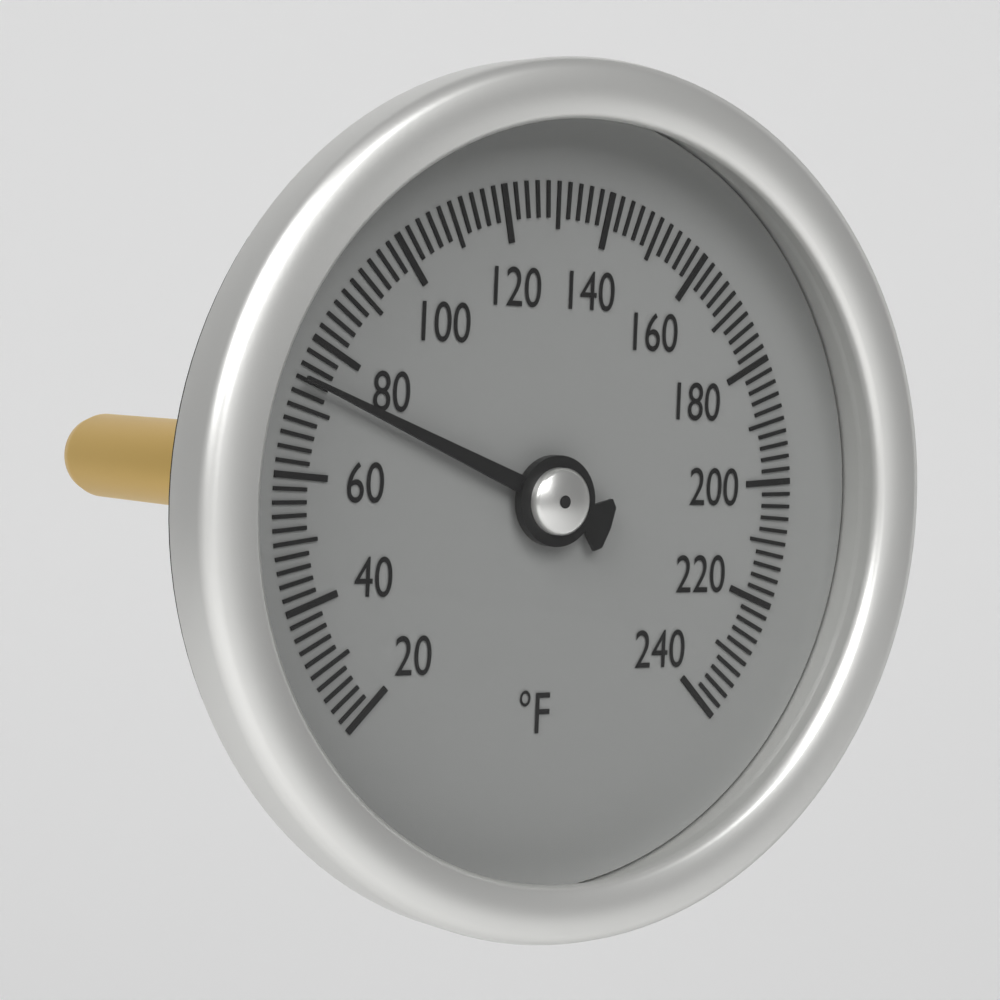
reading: 74 °F
